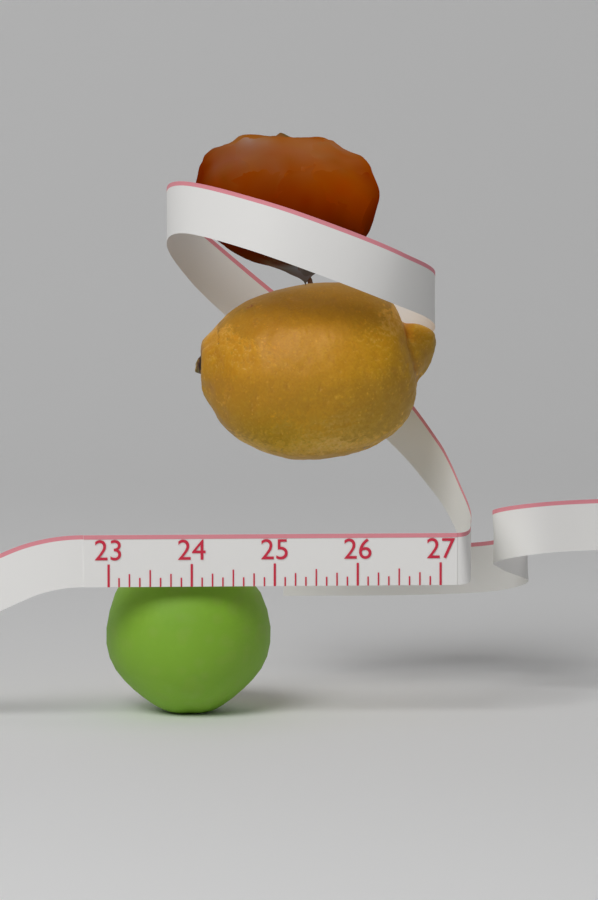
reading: 25.000 (no unit)
